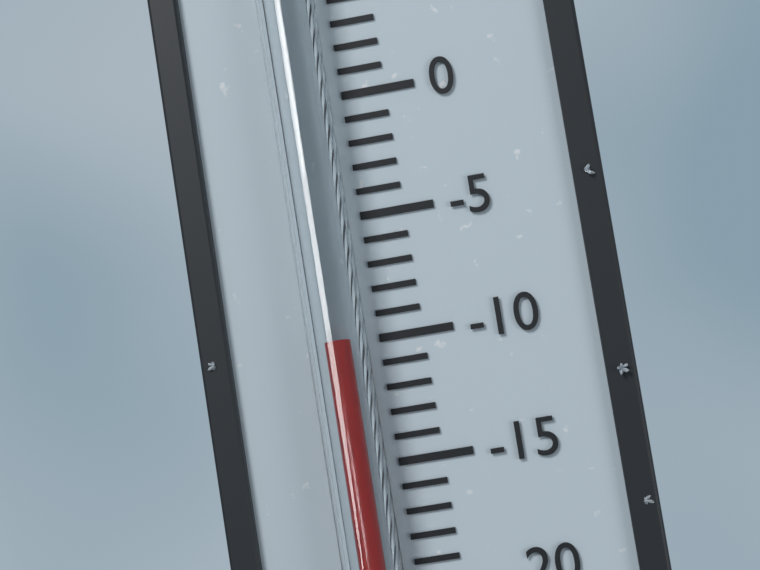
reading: -10 °C
